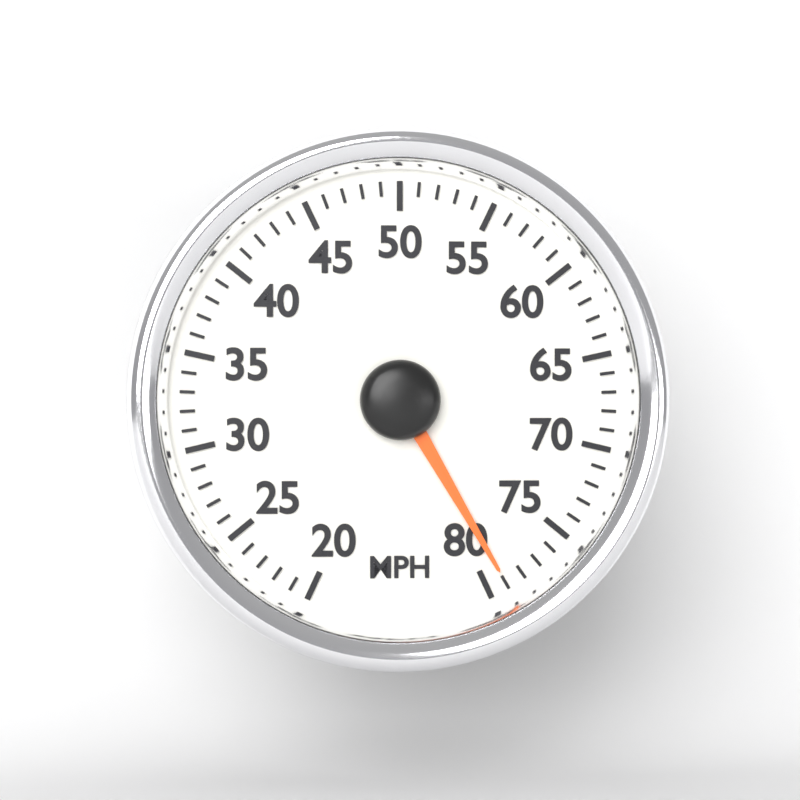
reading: 79 MPH
